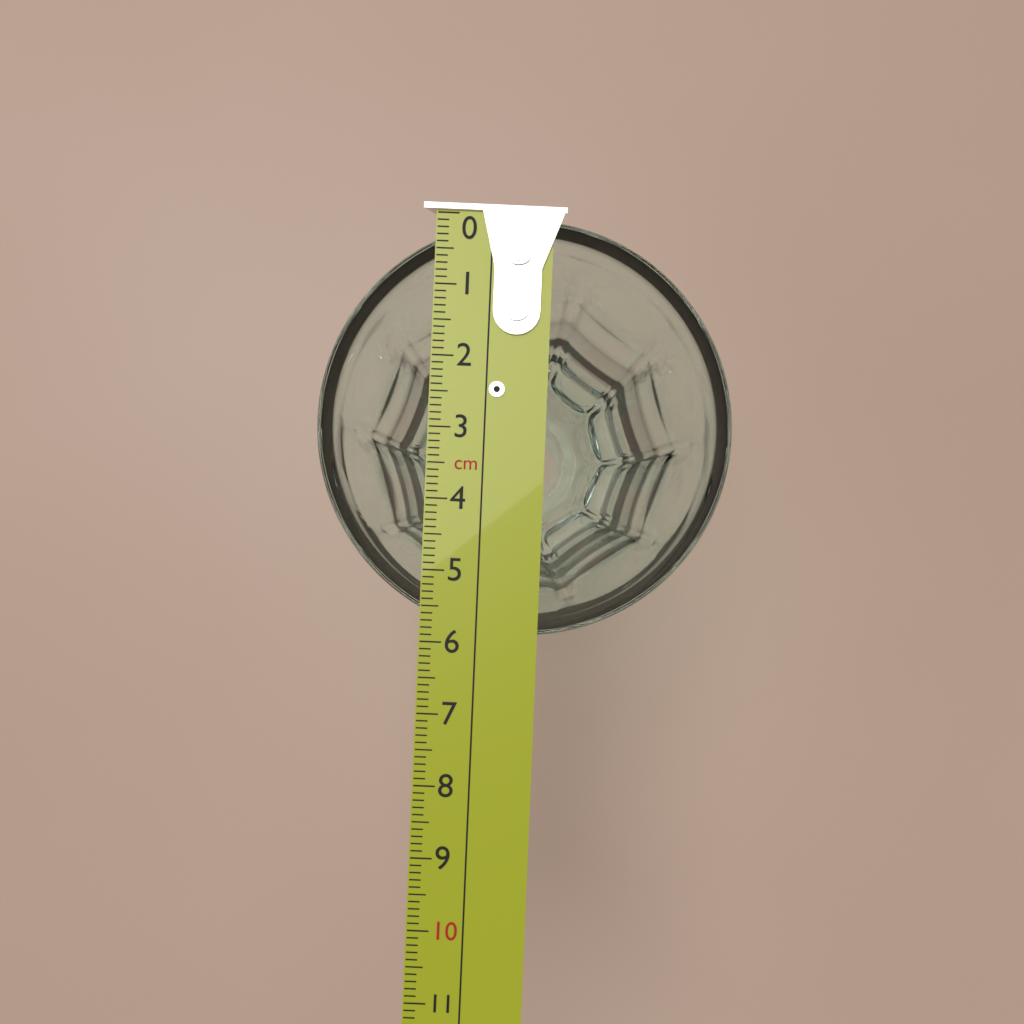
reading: 5.9 cm
